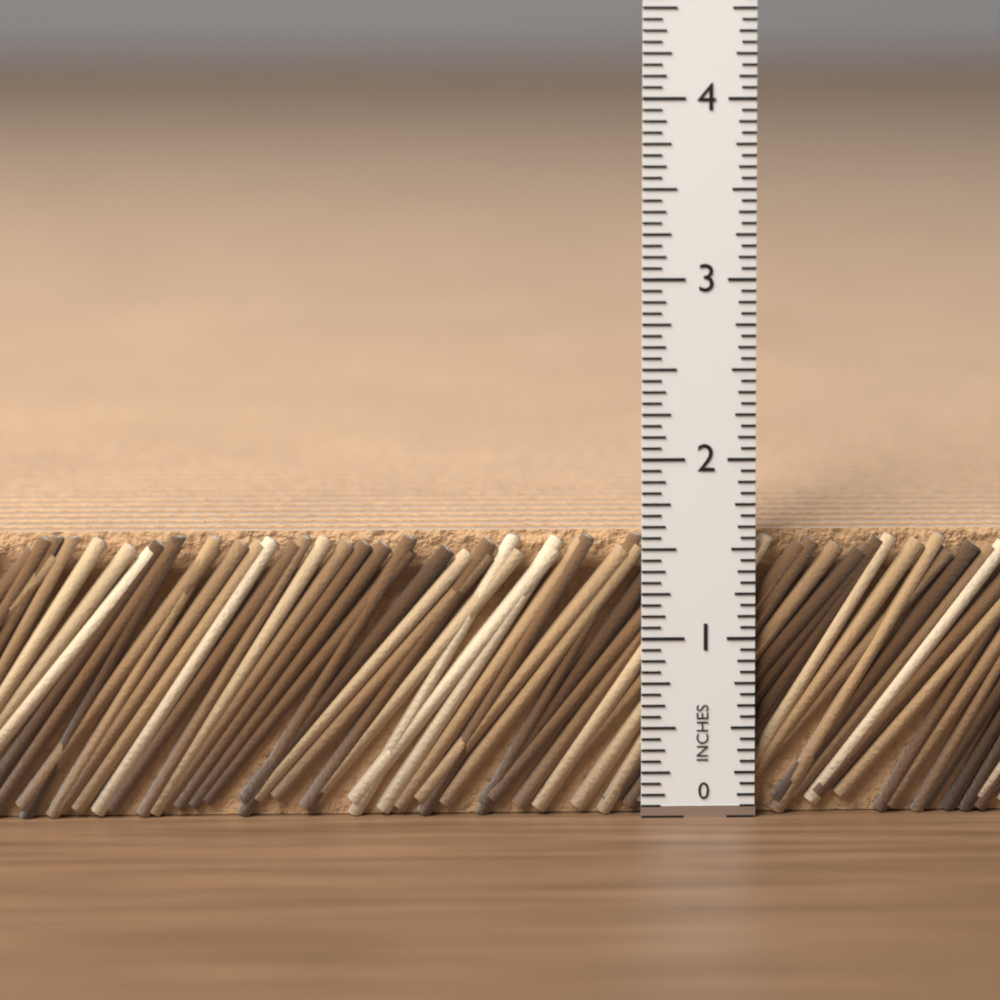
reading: 1.5625 in
